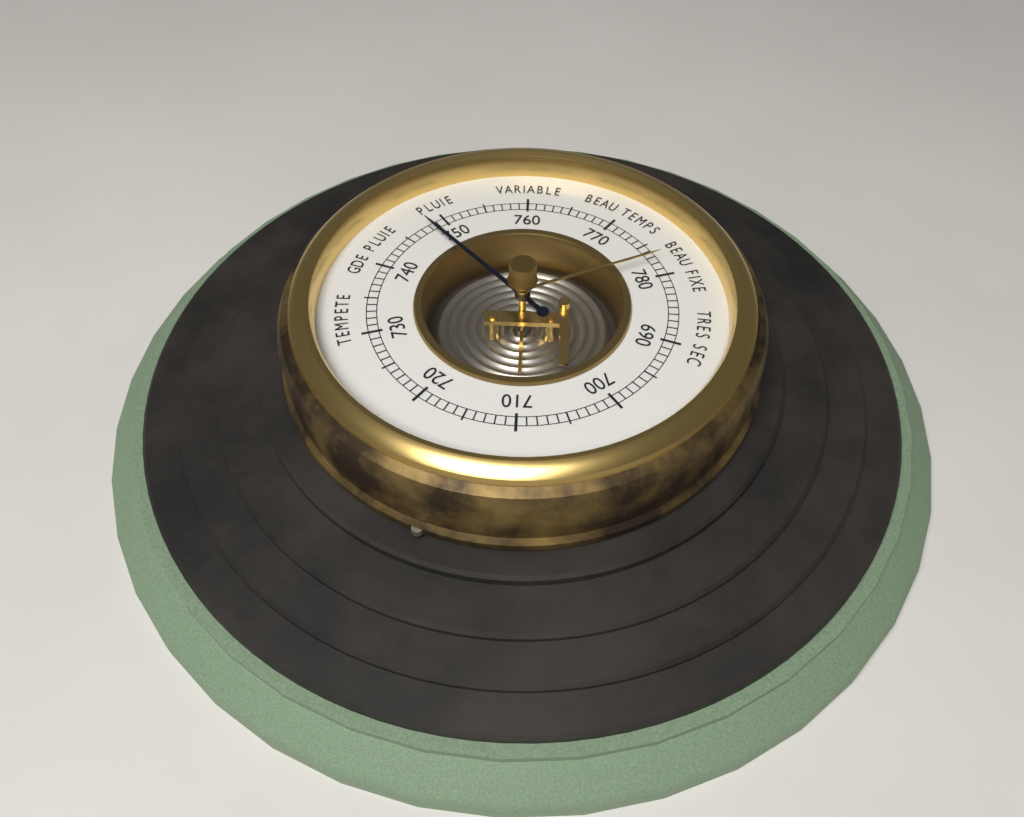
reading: 748 (no unit)
